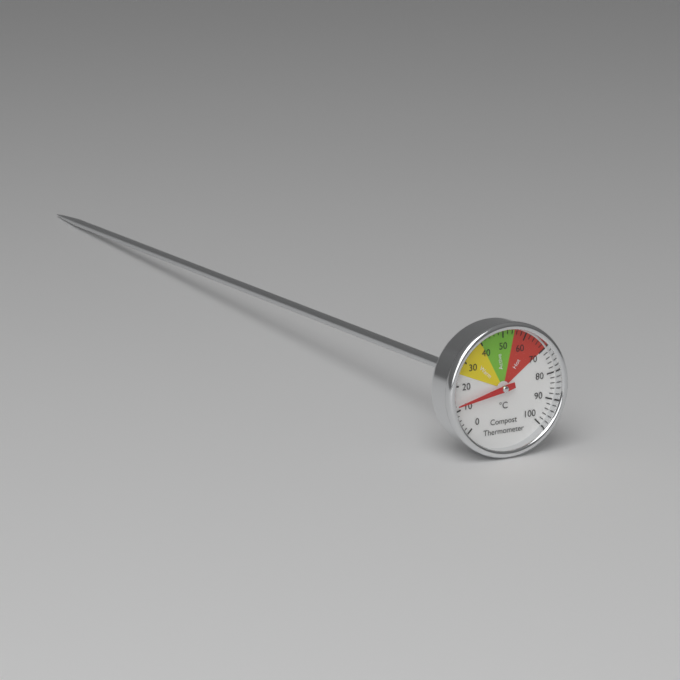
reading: 12 °C
